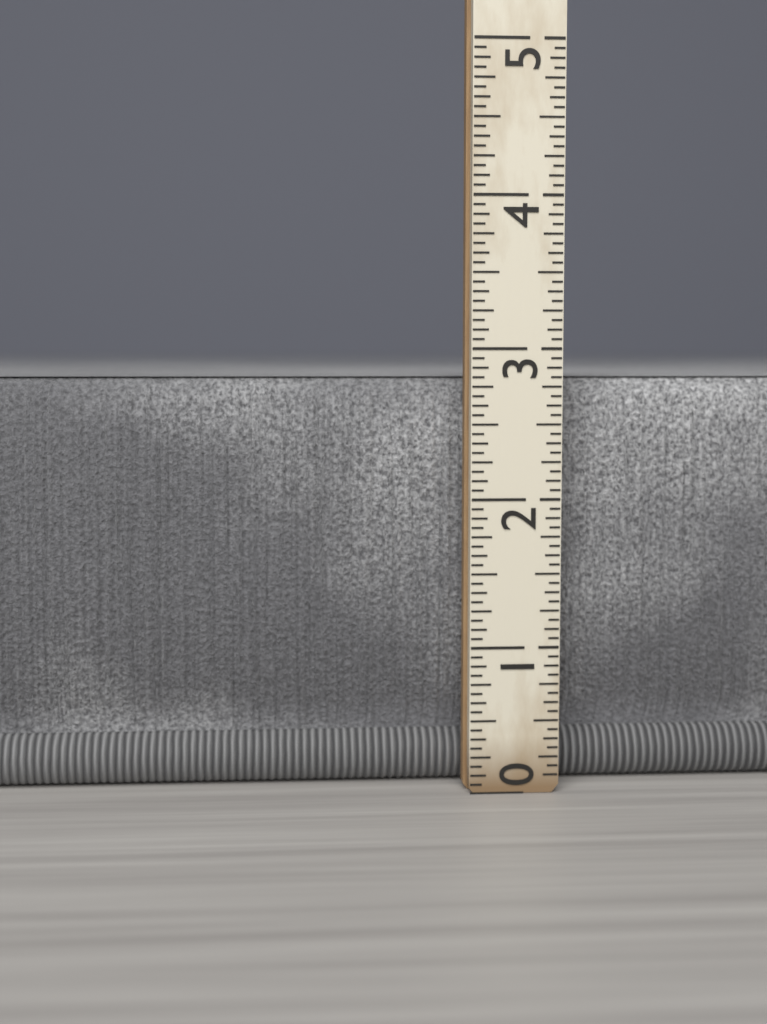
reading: 2.8125 (no unit)
